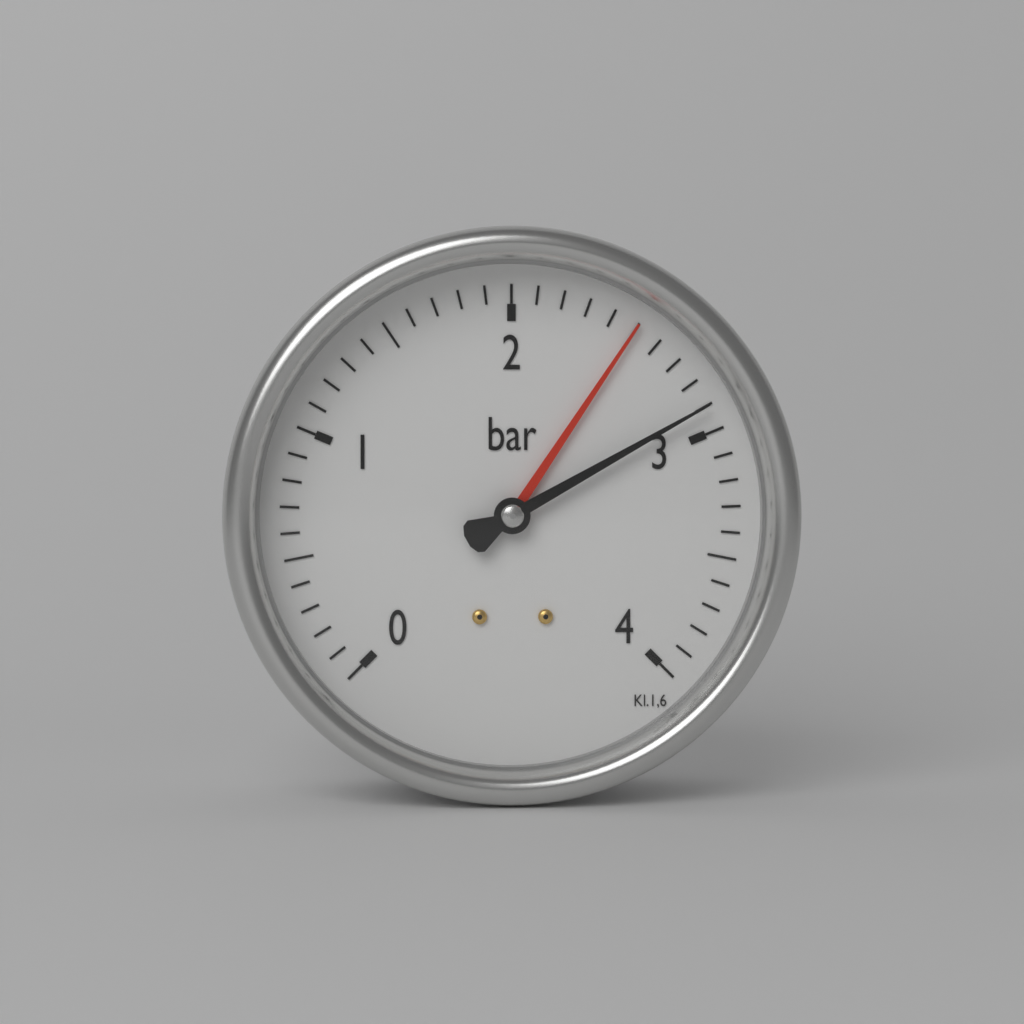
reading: 2.9 bar
